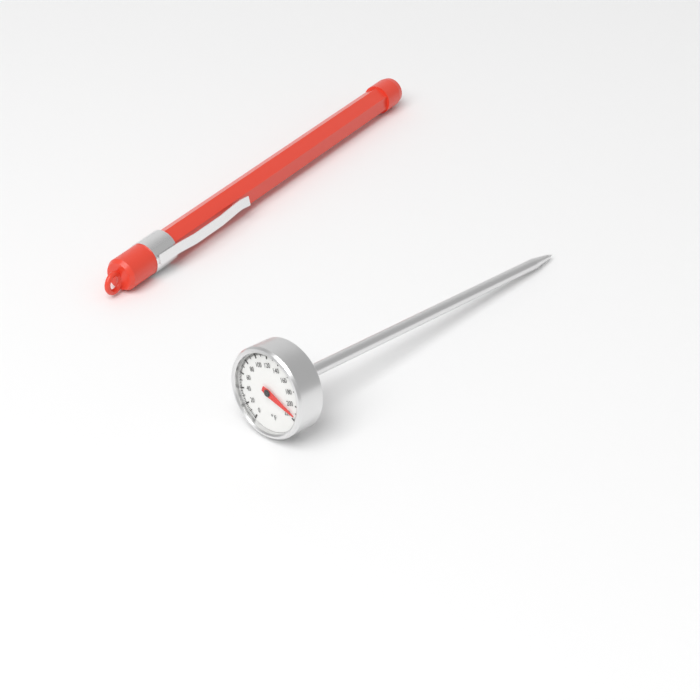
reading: 214 °F
